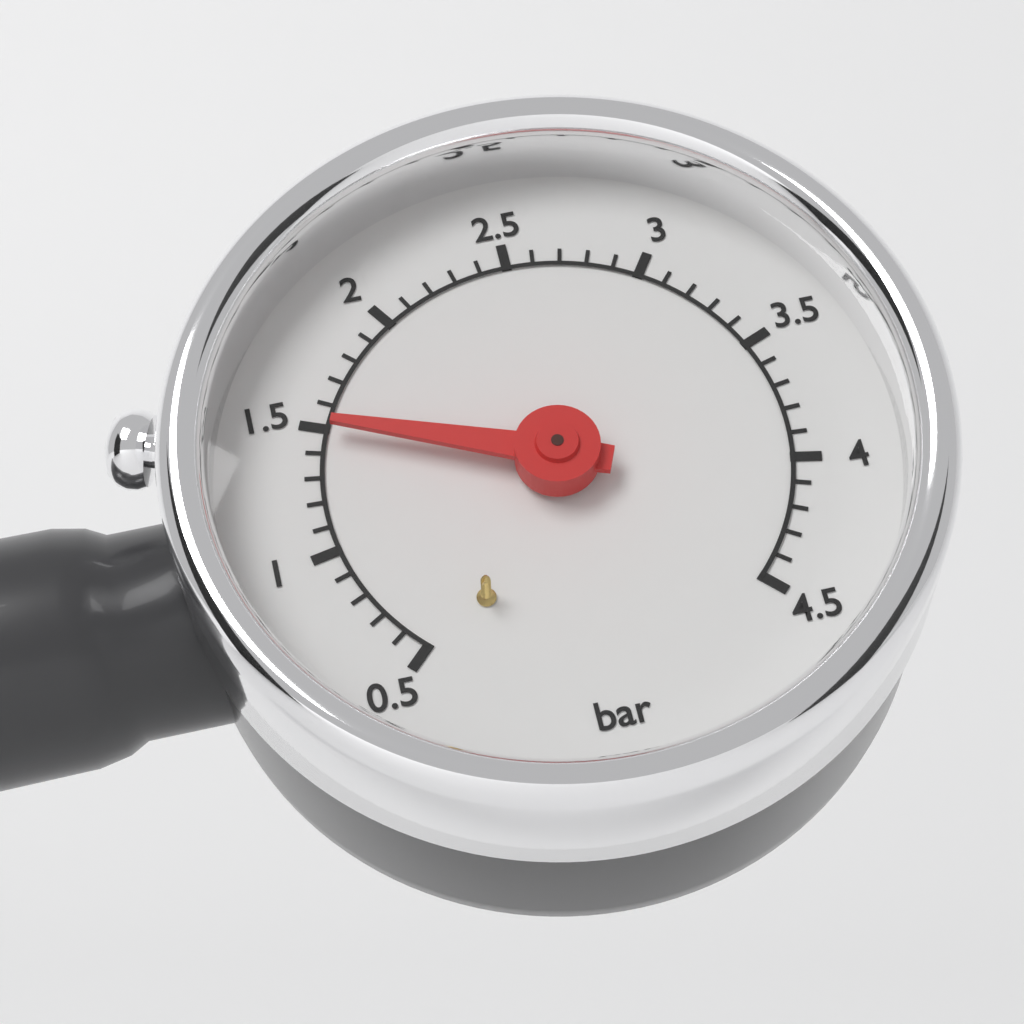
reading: 1.5 bar
